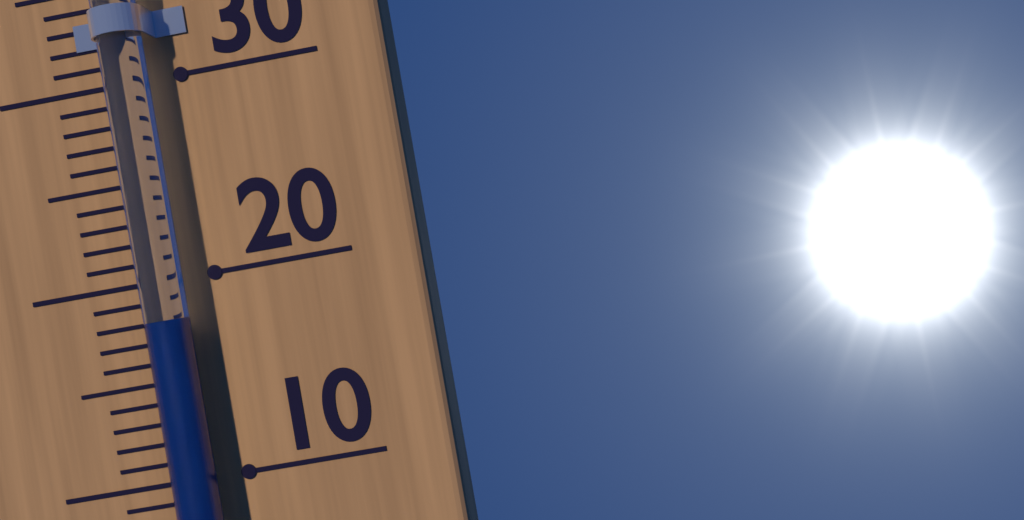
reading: 18 °C
